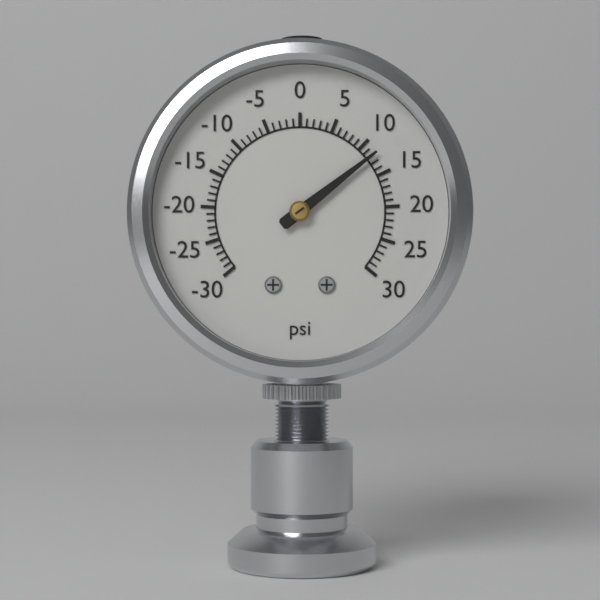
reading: 12 psi
